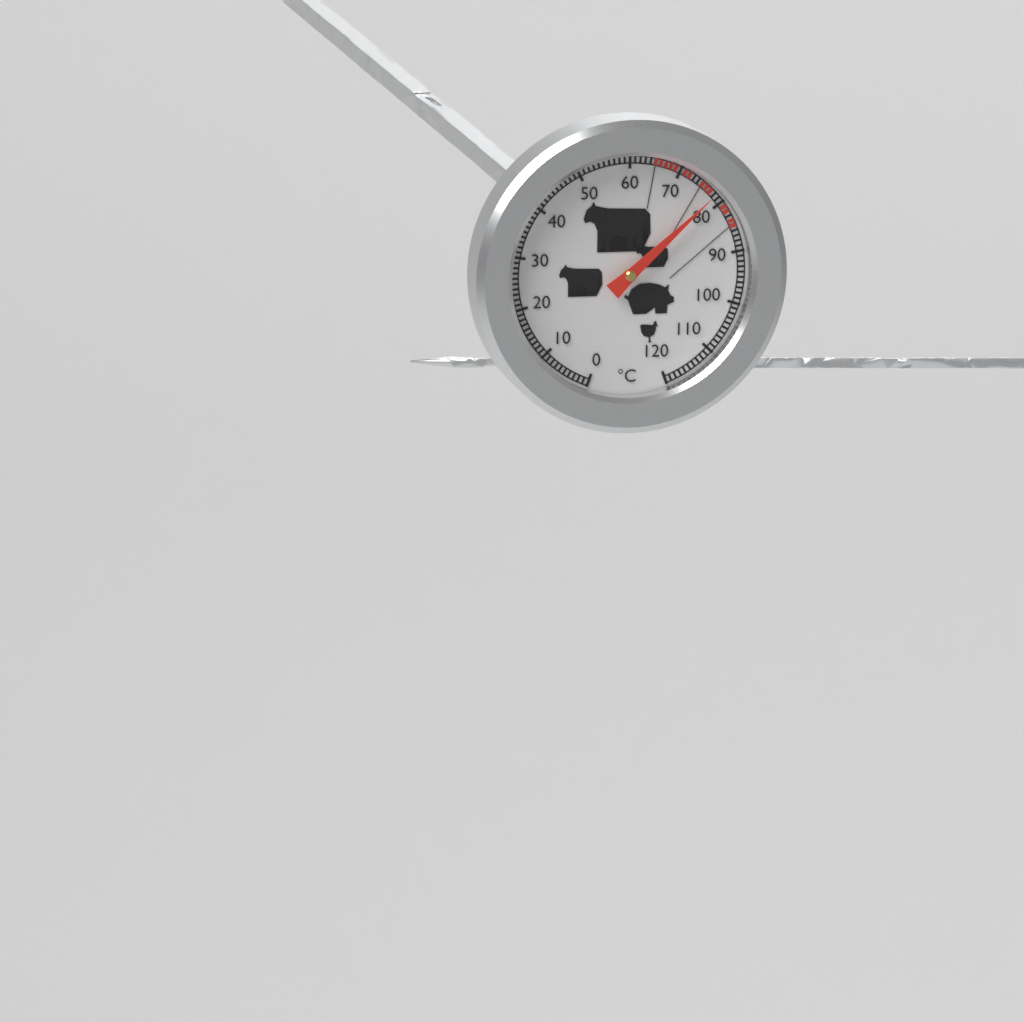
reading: 78 °C
